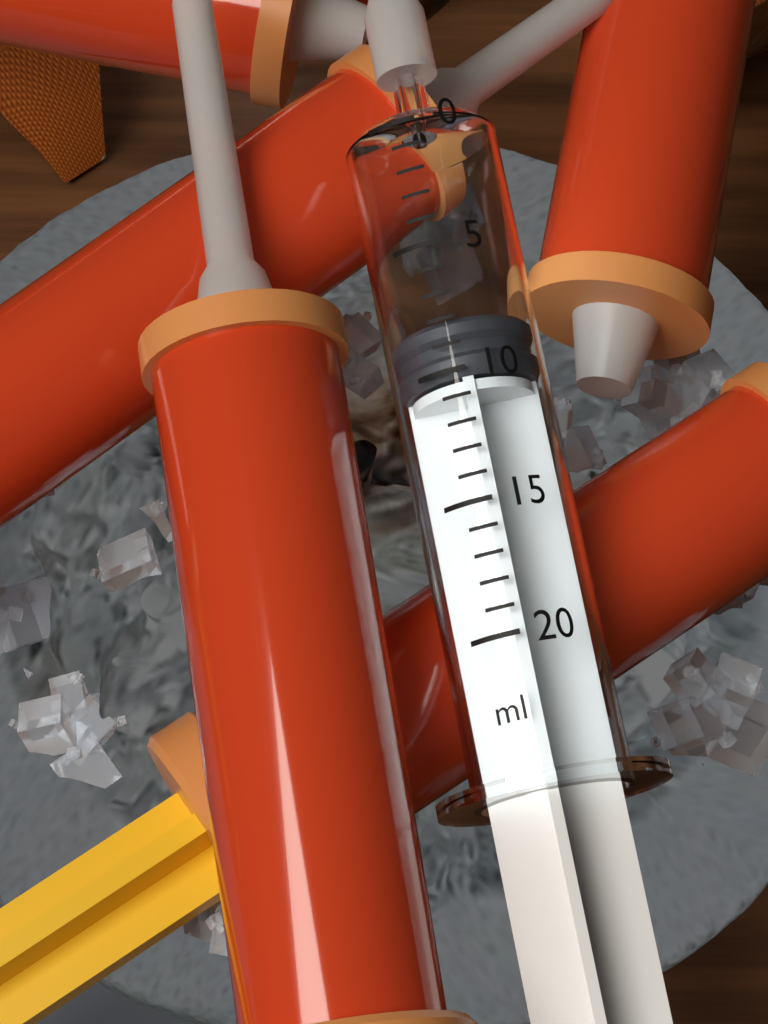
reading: 8 ml
